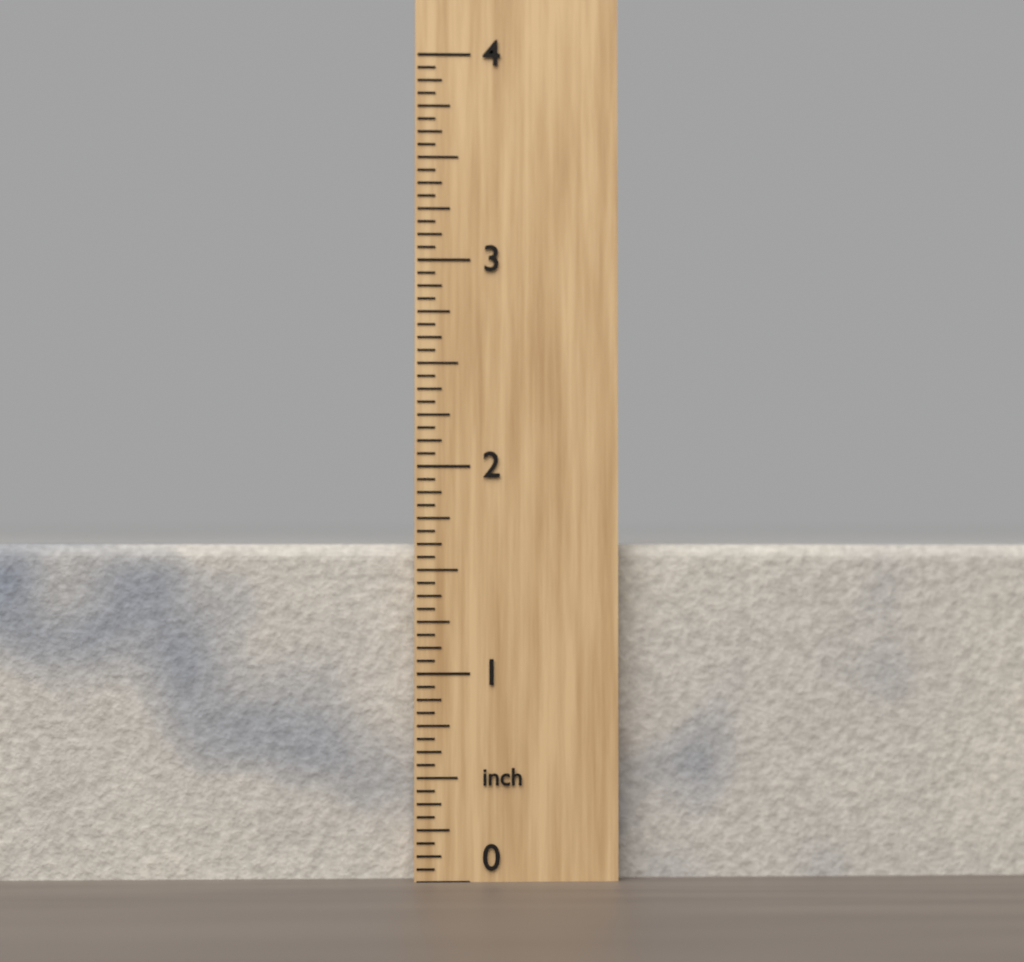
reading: 1.6250 inch
